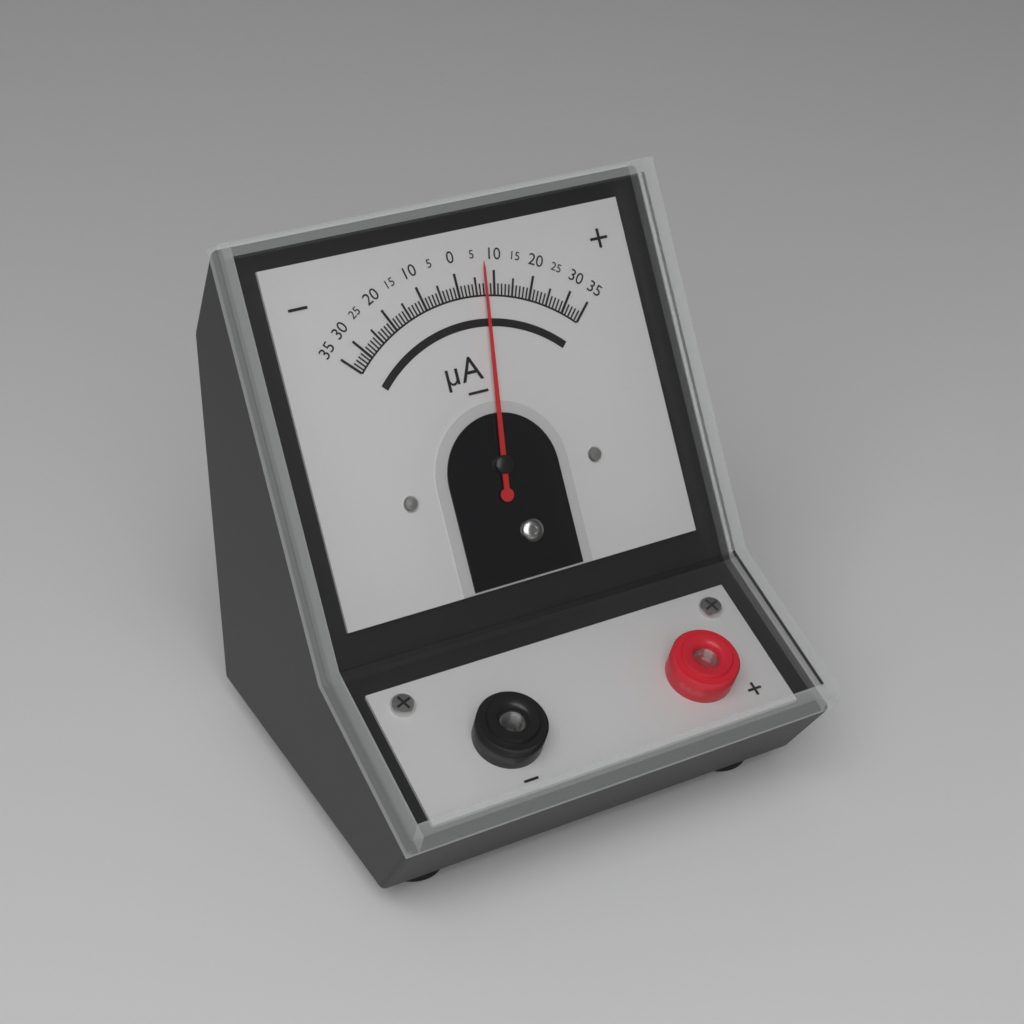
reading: 7 µA
